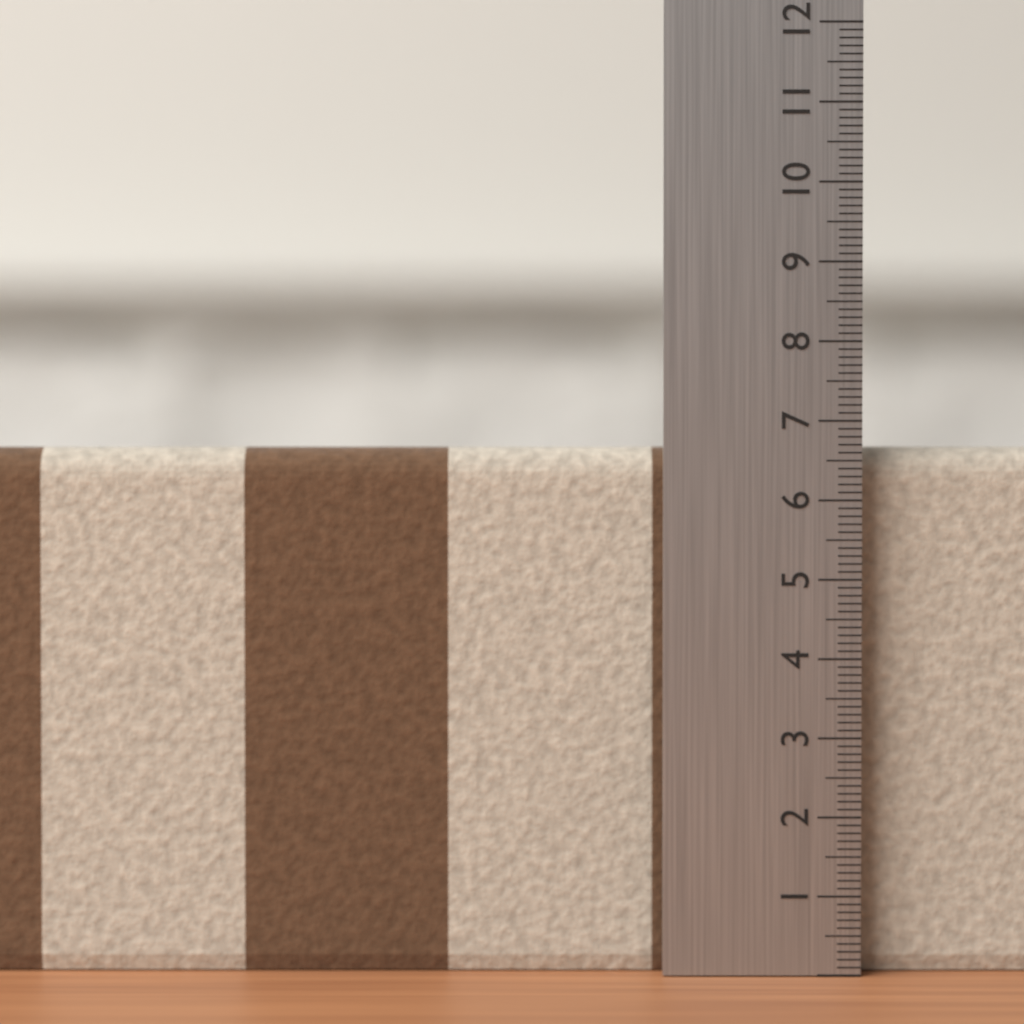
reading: 6.7 (no unit)
